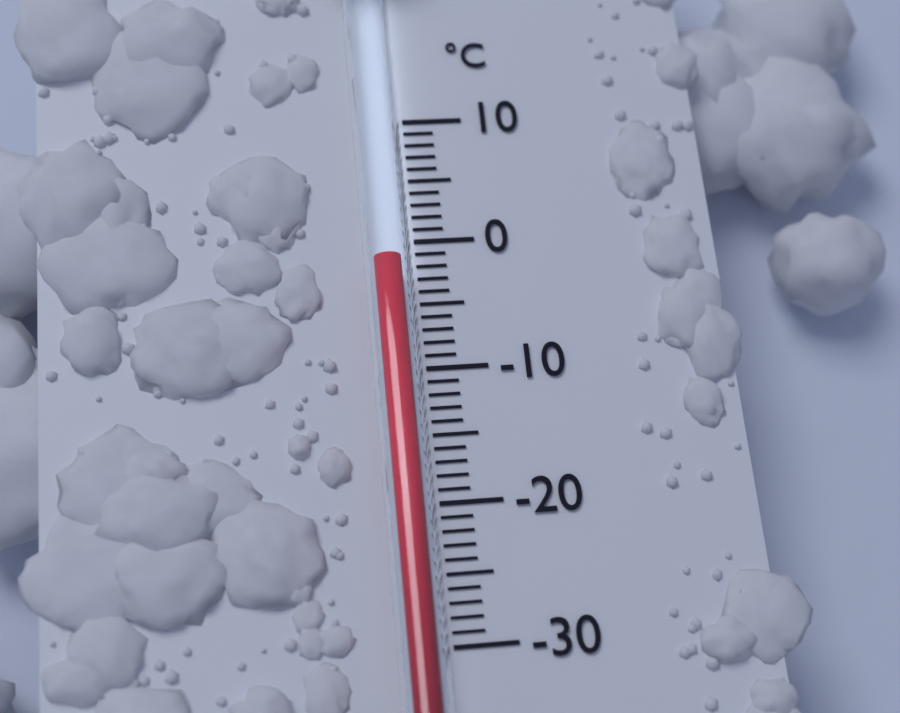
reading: -2 °C
